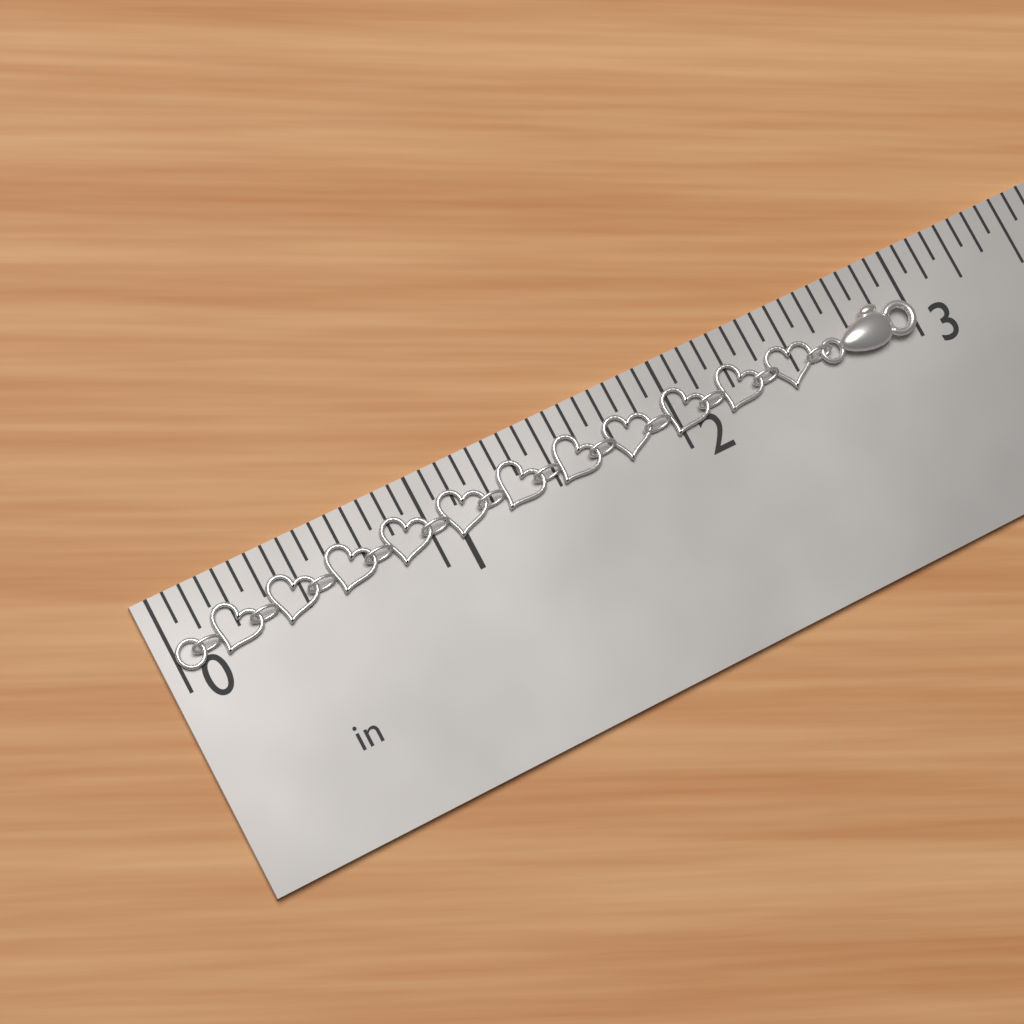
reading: 3.0000 in
